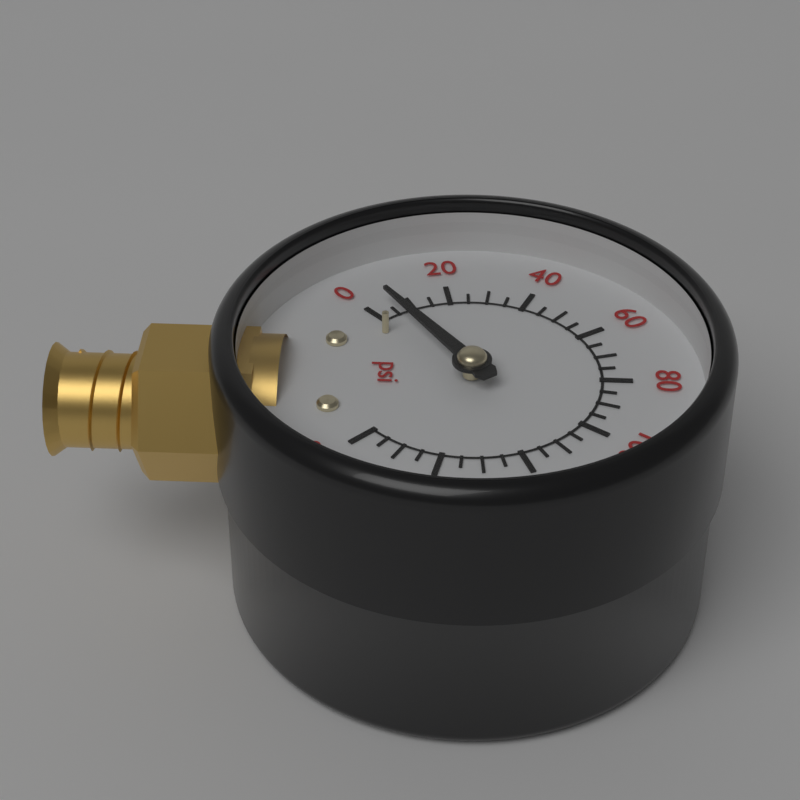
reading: 5 psi
